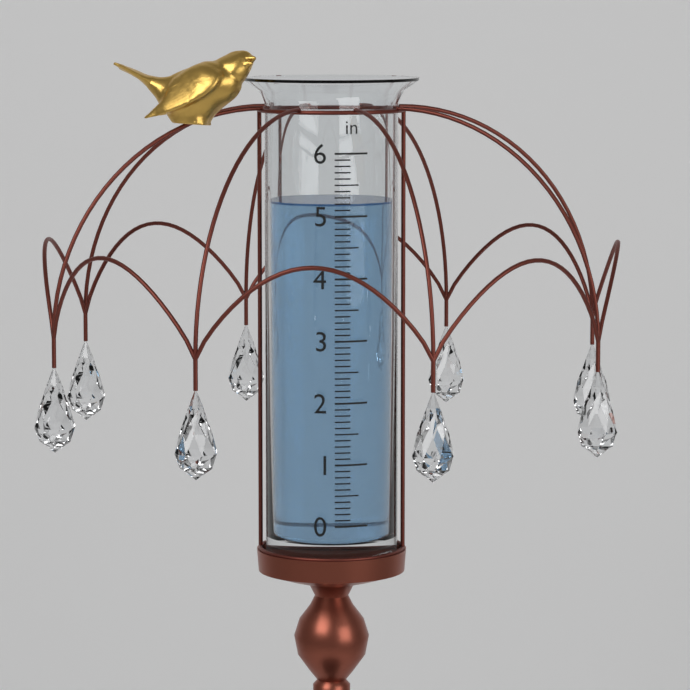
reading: 5.2 in
